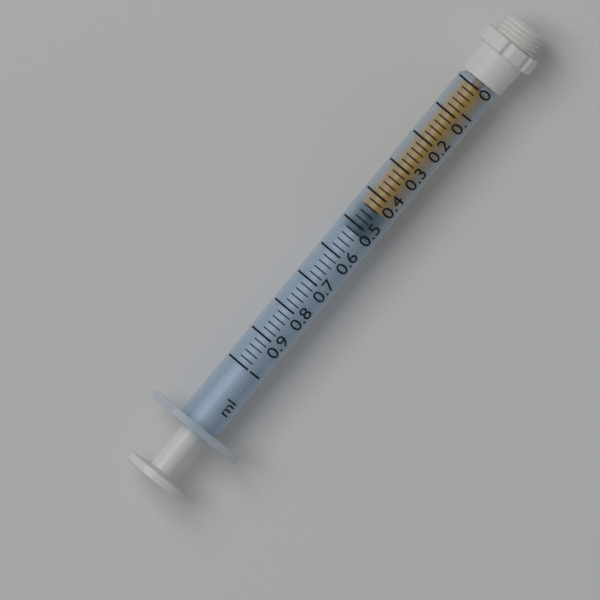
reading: 0.44 ml
